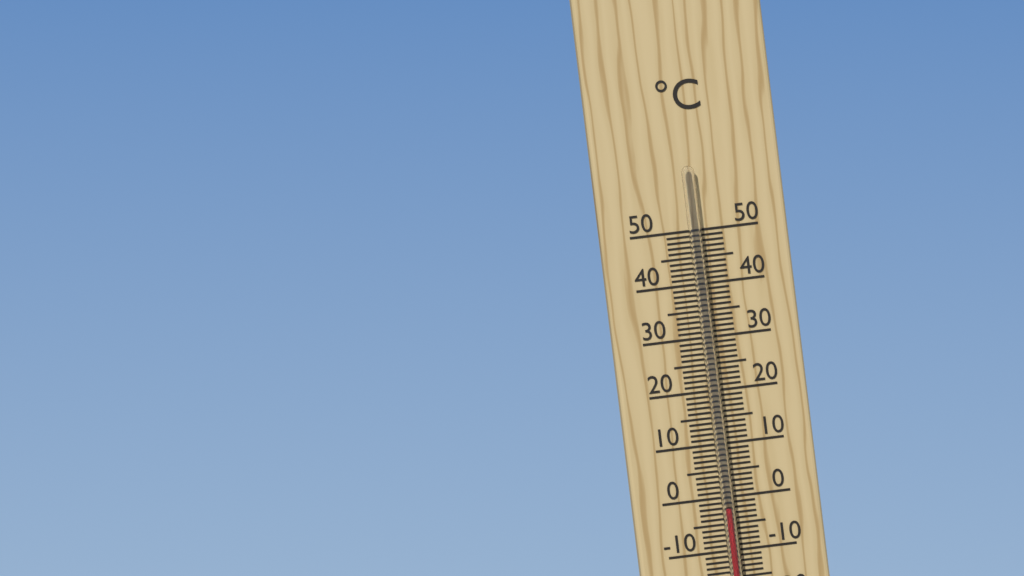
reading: -2 °C
